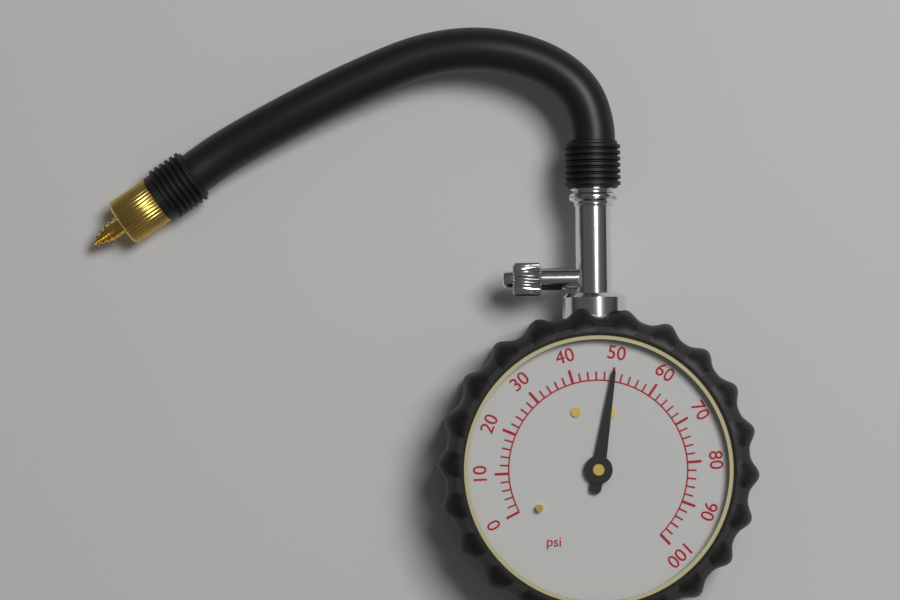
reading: 50 psi
